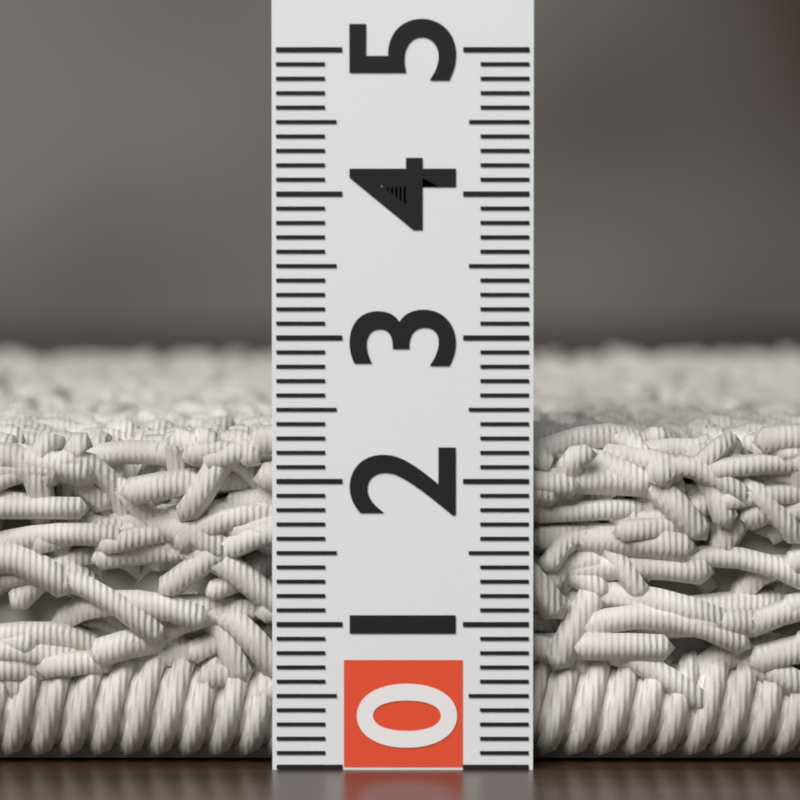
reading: 2.4 (no unit)
